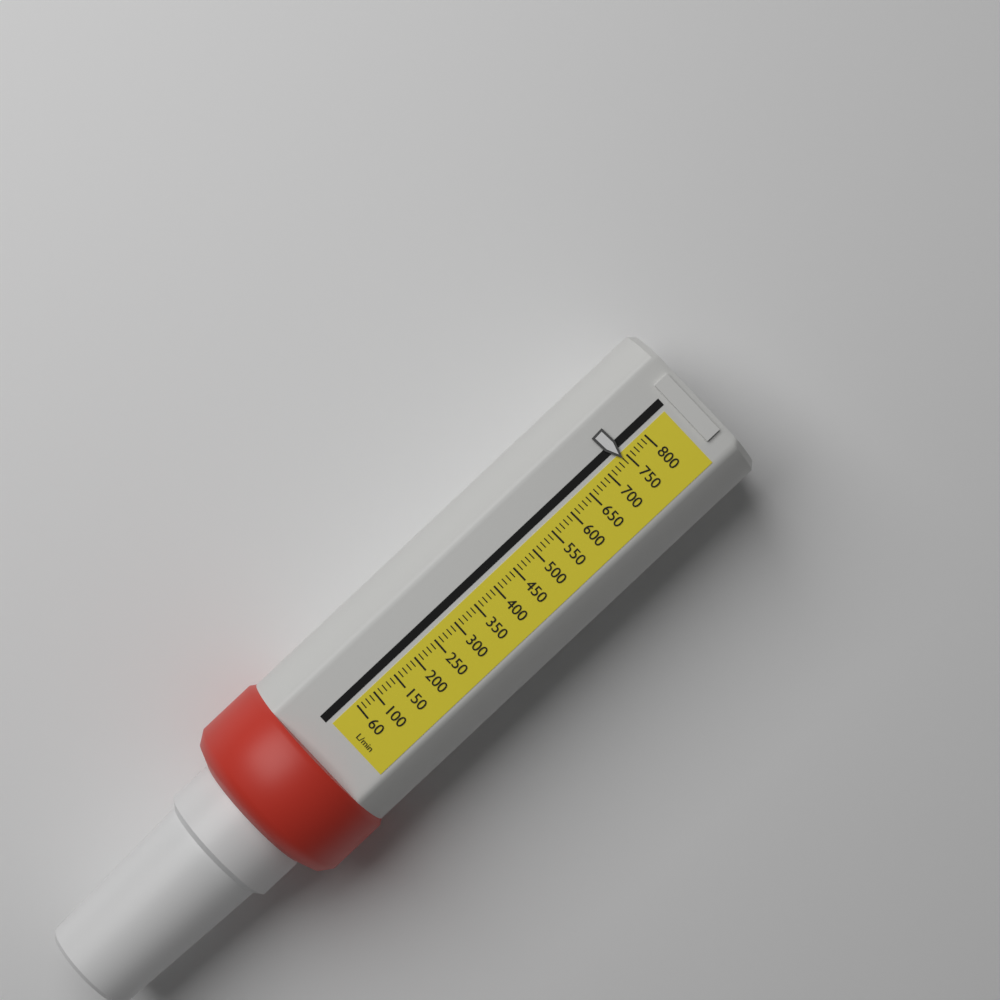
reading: 740 L/min
